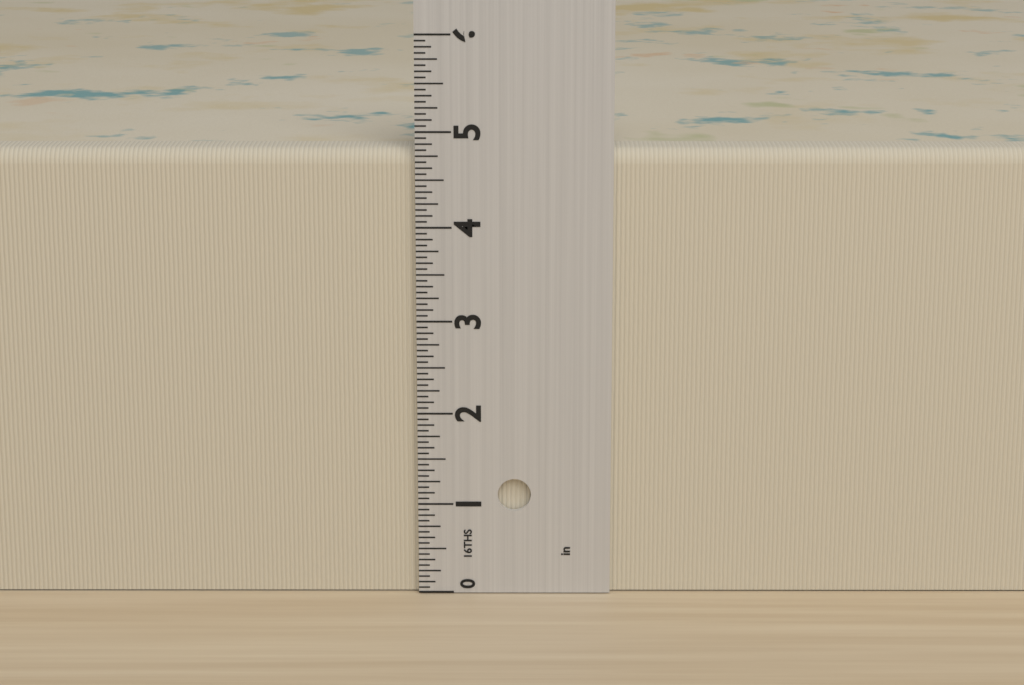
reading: 4.8125 in
